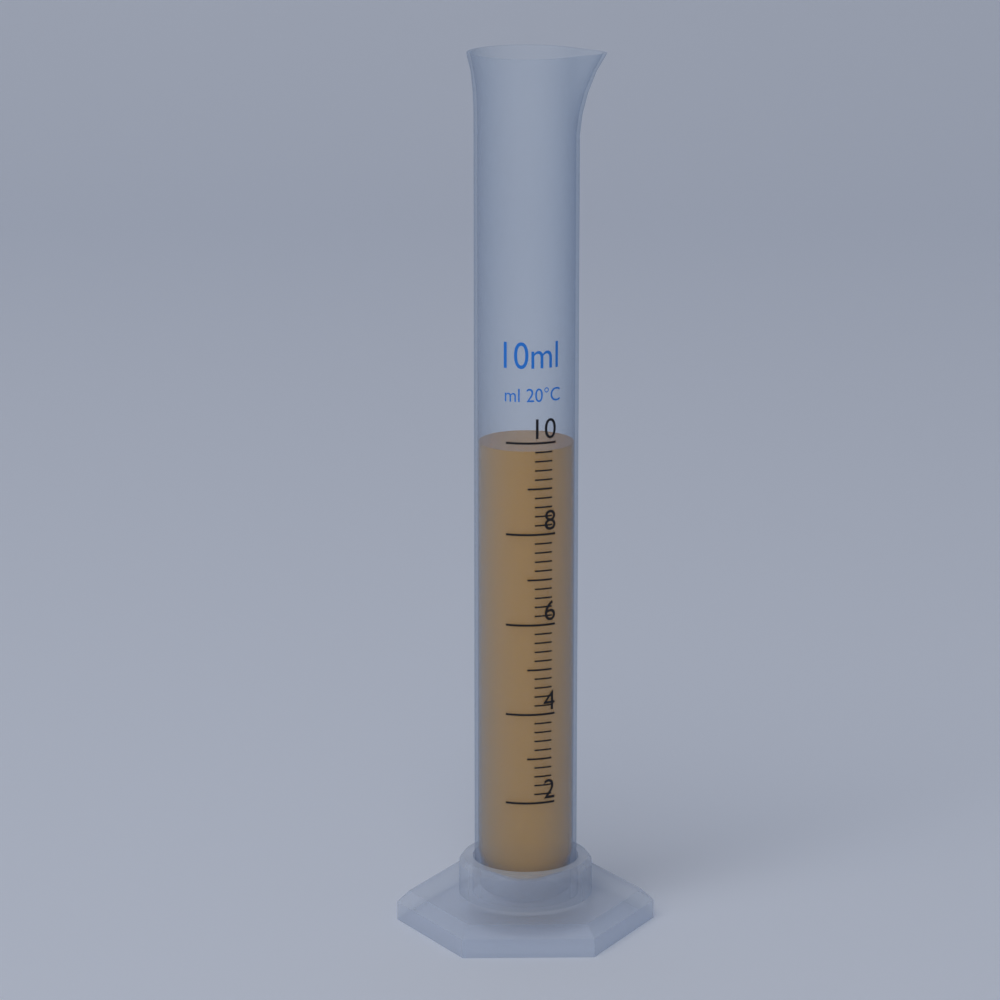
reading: 9.8 ml
